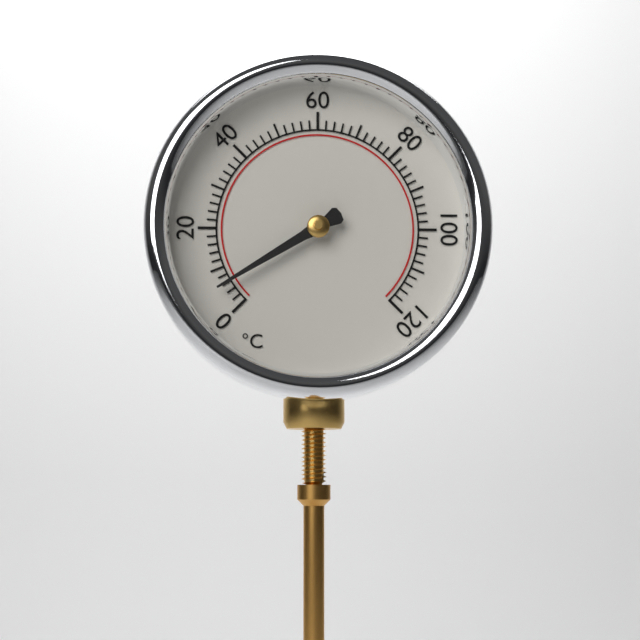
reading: 6 °C
